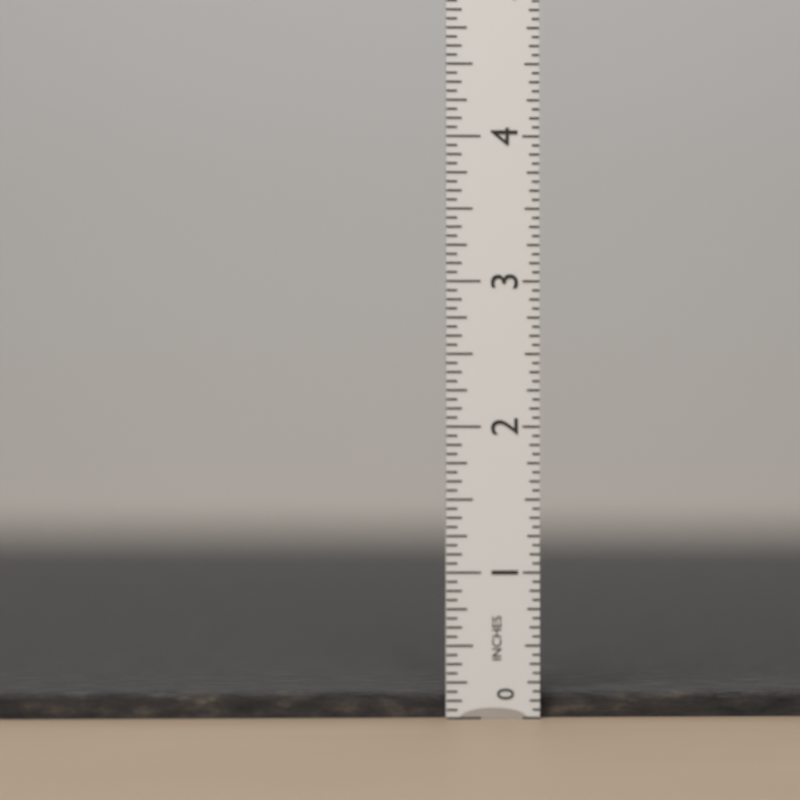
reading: 0.1875 in
